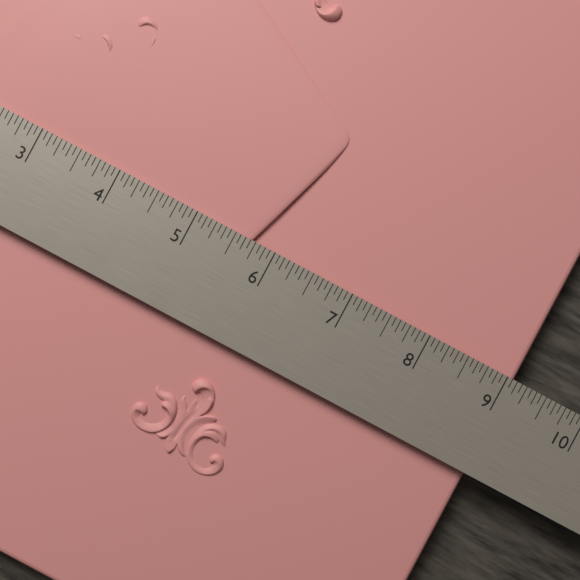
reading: 9.1250 in
